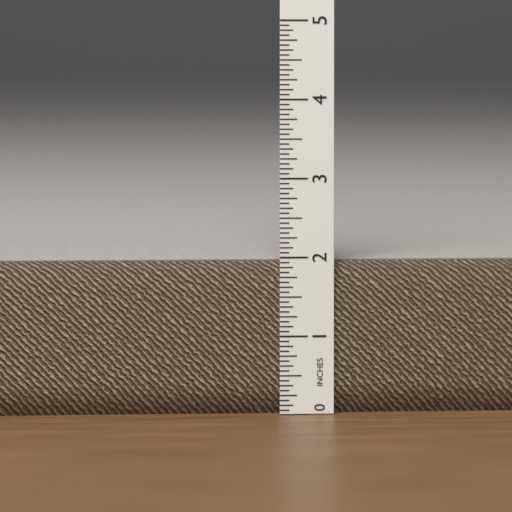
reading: 1.9375 in
